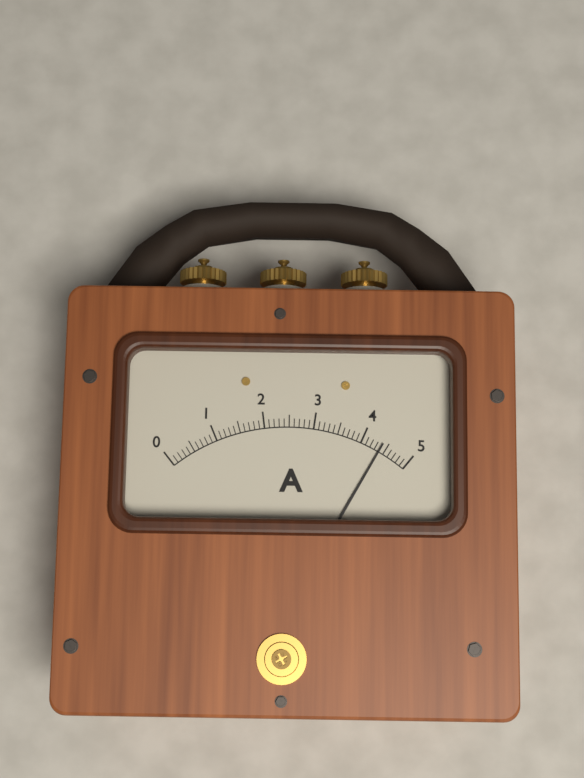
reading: 4.4 A
